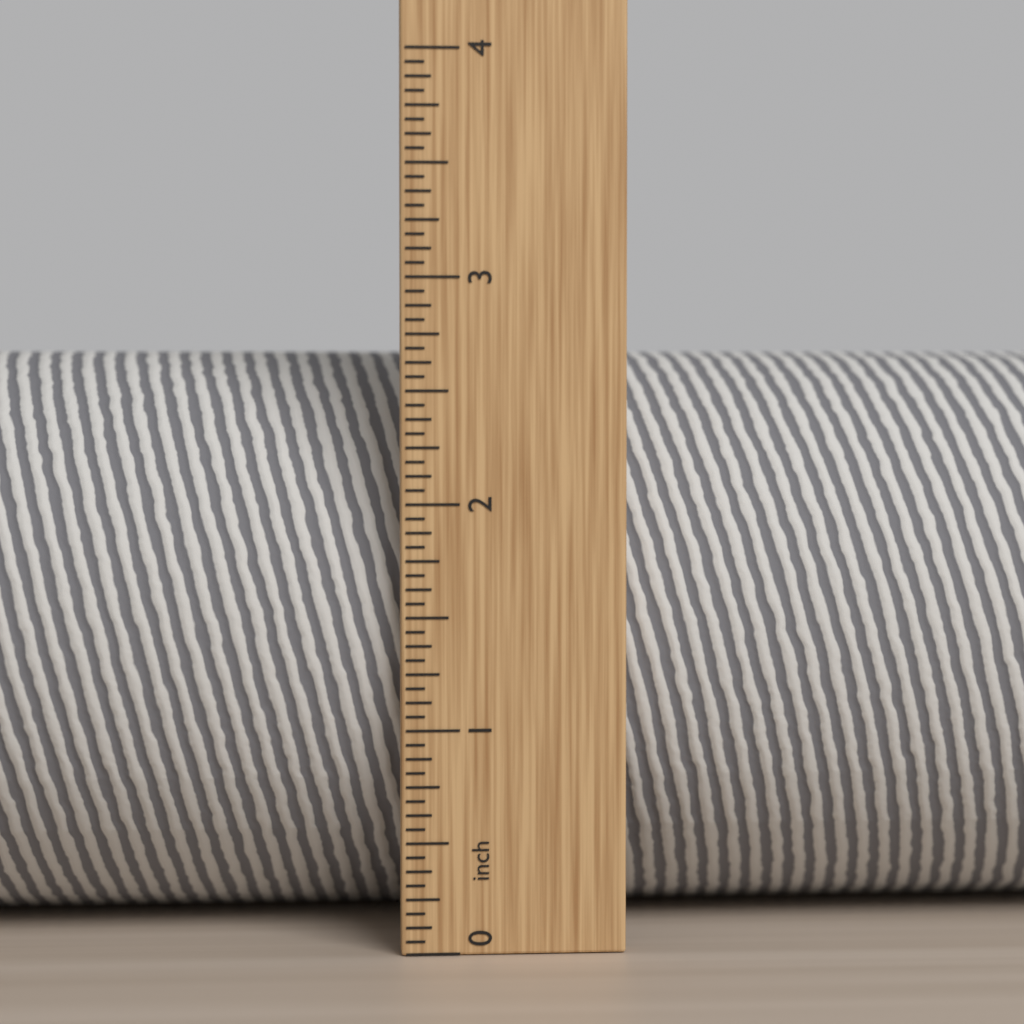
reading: 2.6875 in
